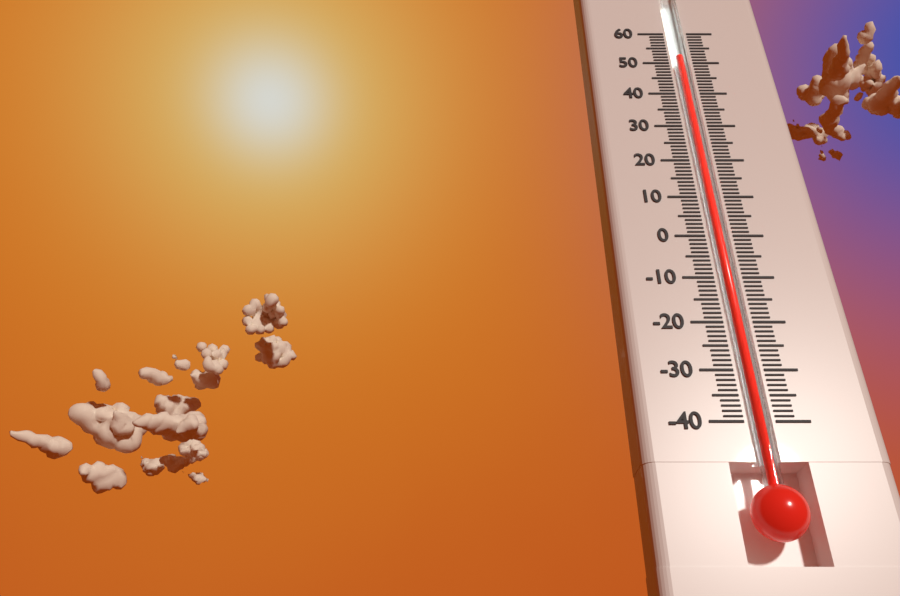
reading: 52 (no unit)
